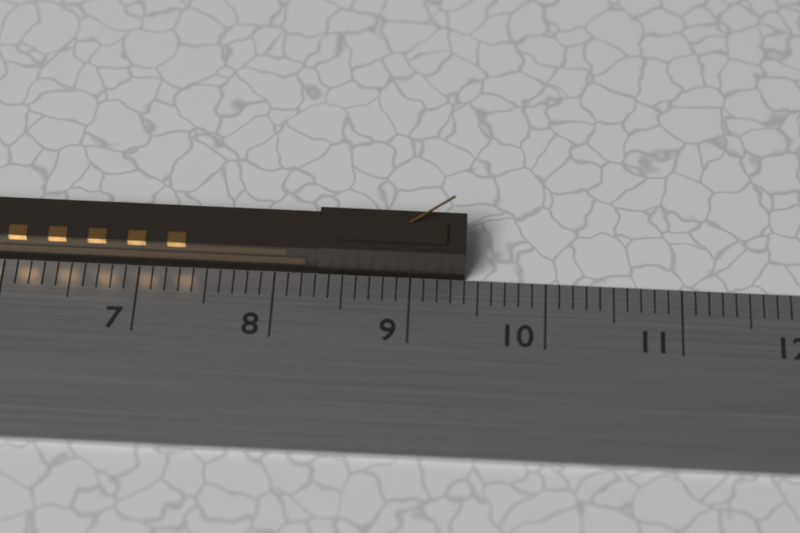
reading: 9.4 cm
